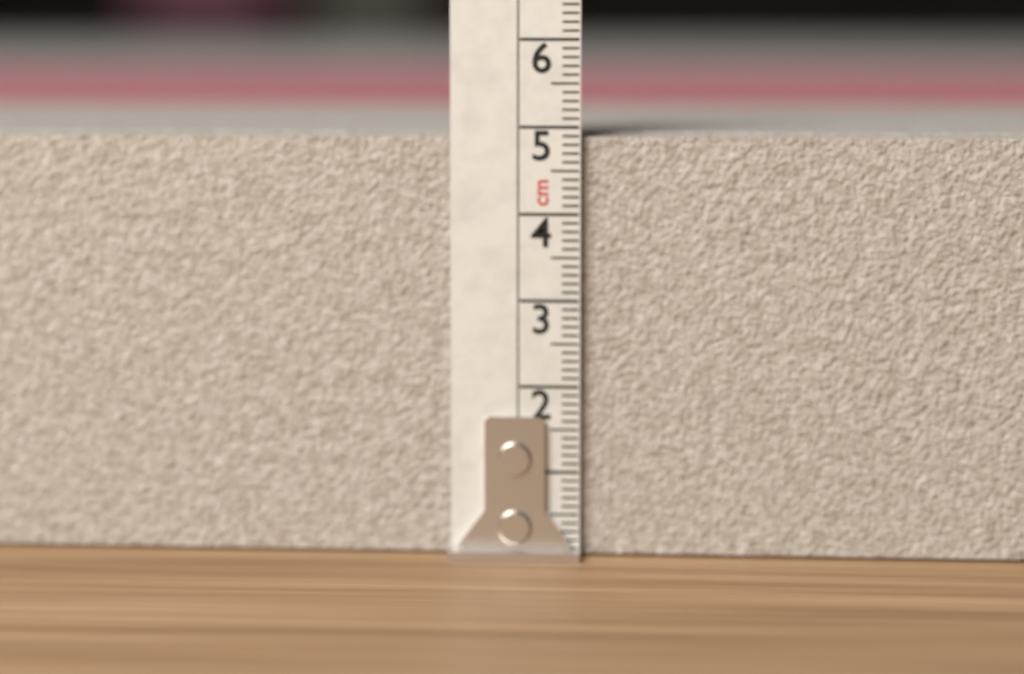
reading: 4.9 cm
